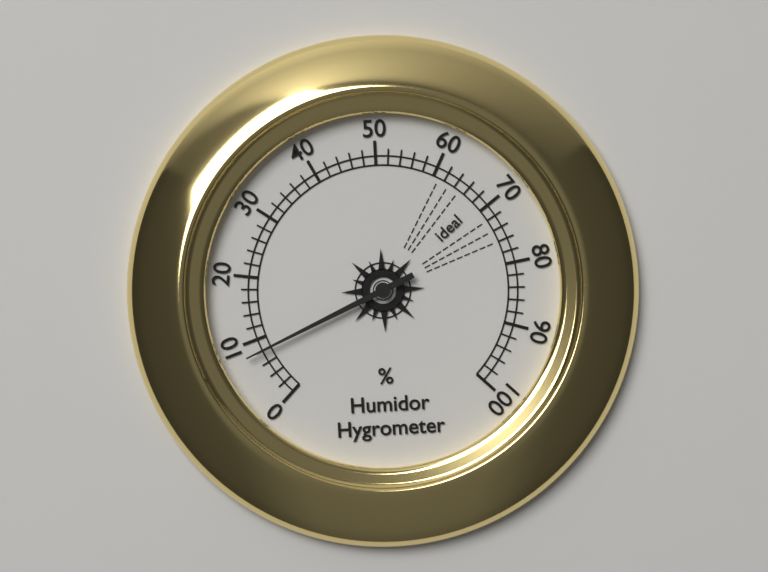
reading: 8 %
